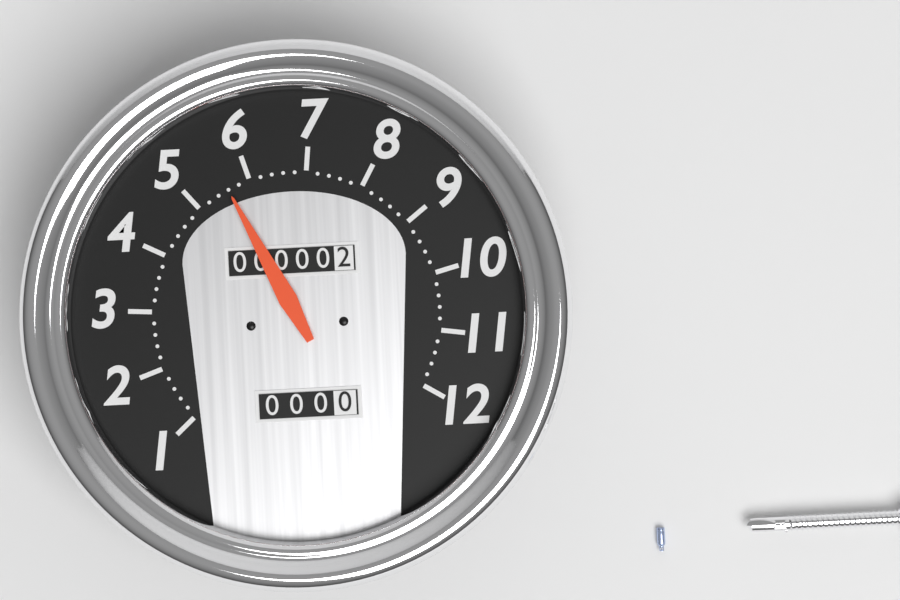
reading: 5.6 (no unit)
